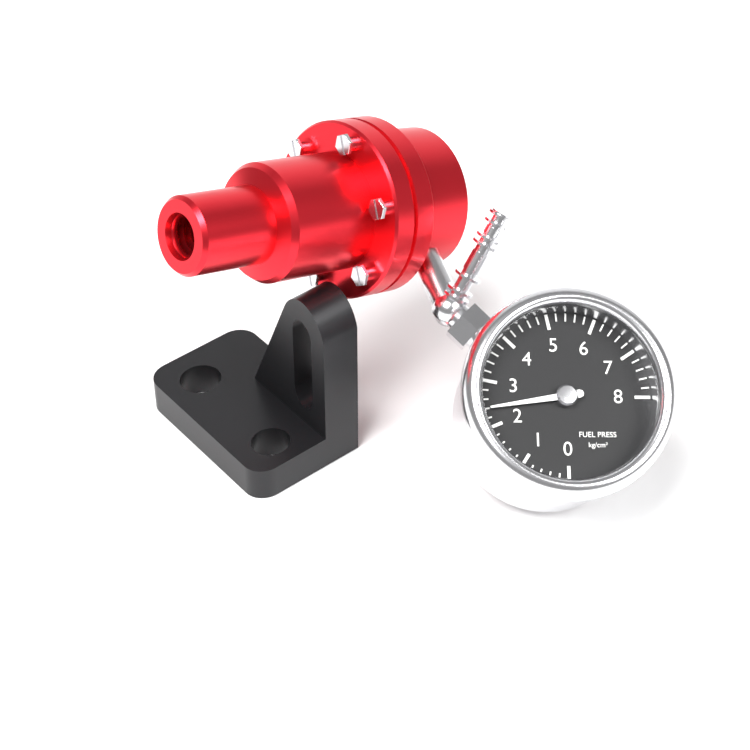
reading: 2.4 kg/cm²
